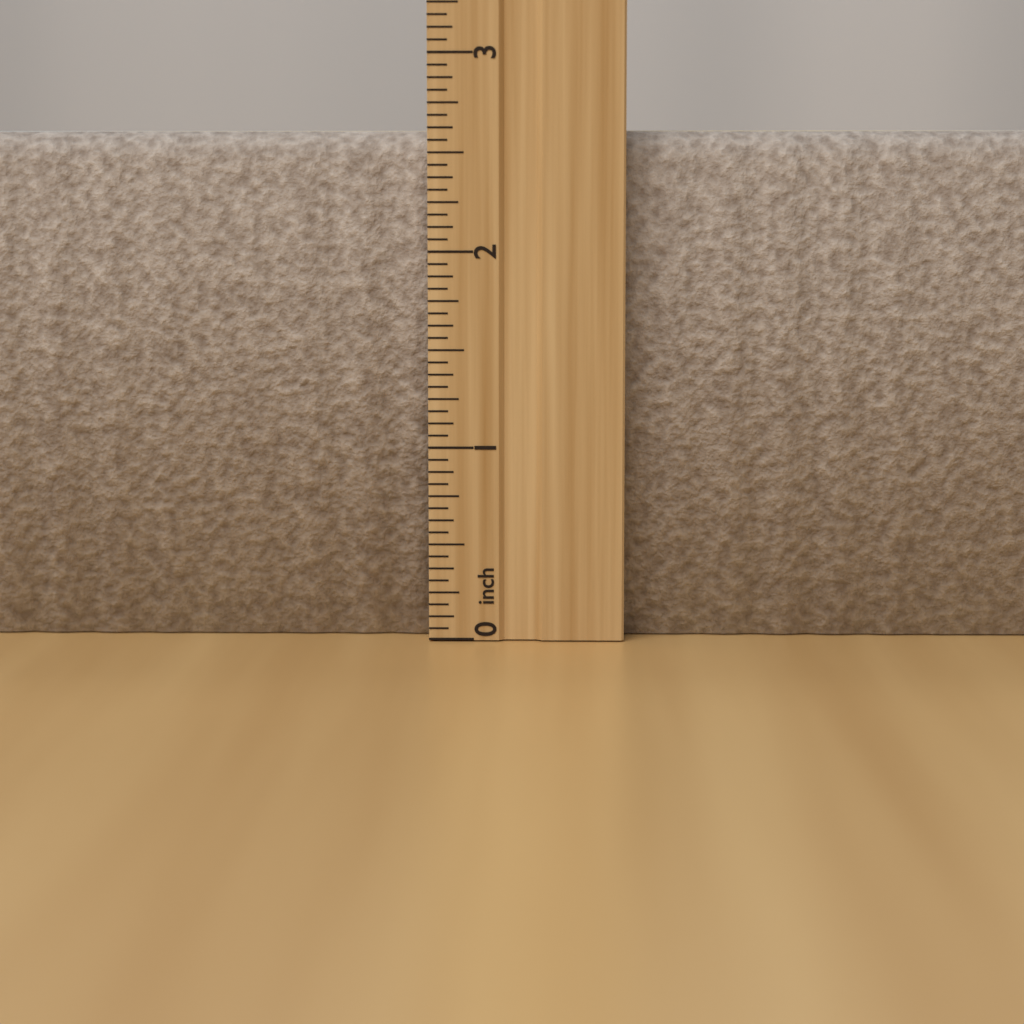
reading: 2.6250 inch
